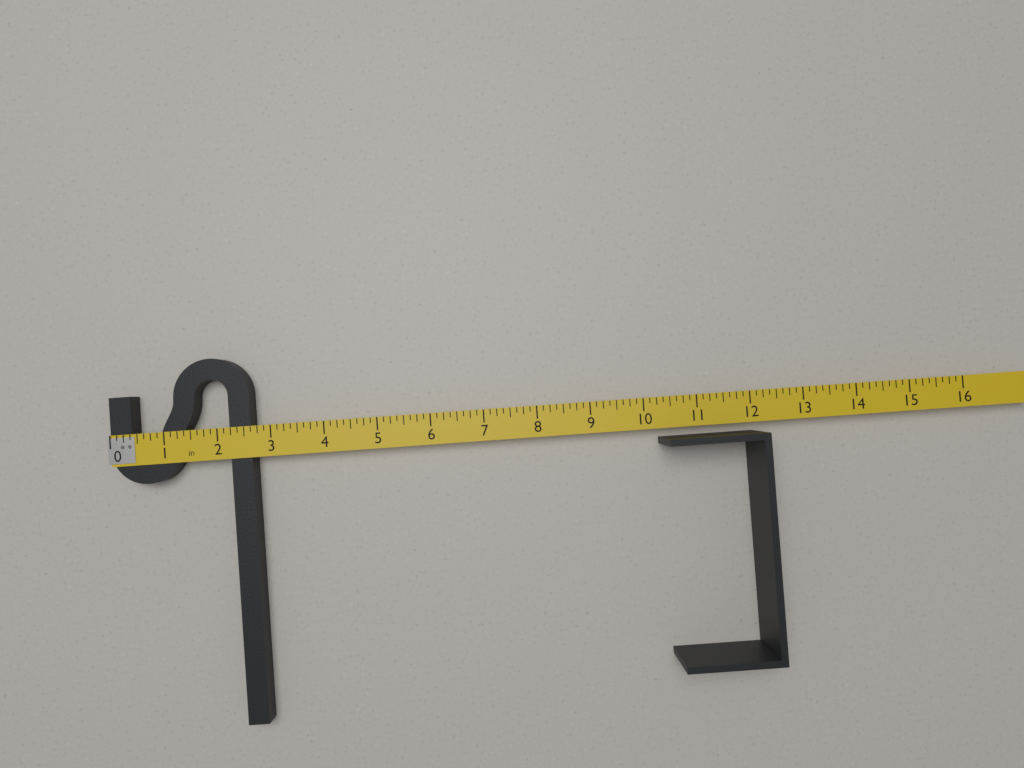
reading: 2.625 in
